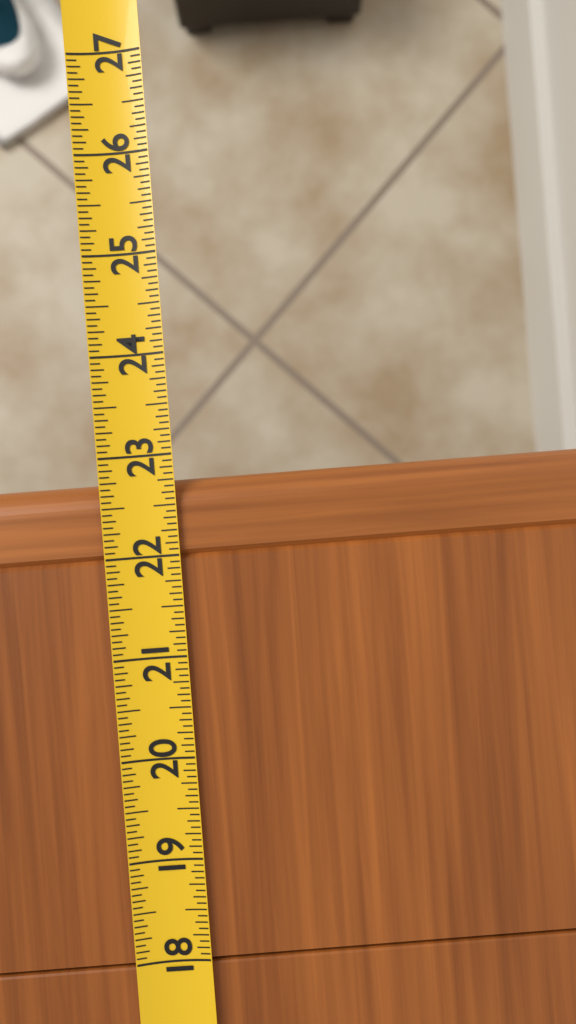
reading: 22.7500 (no unit)
